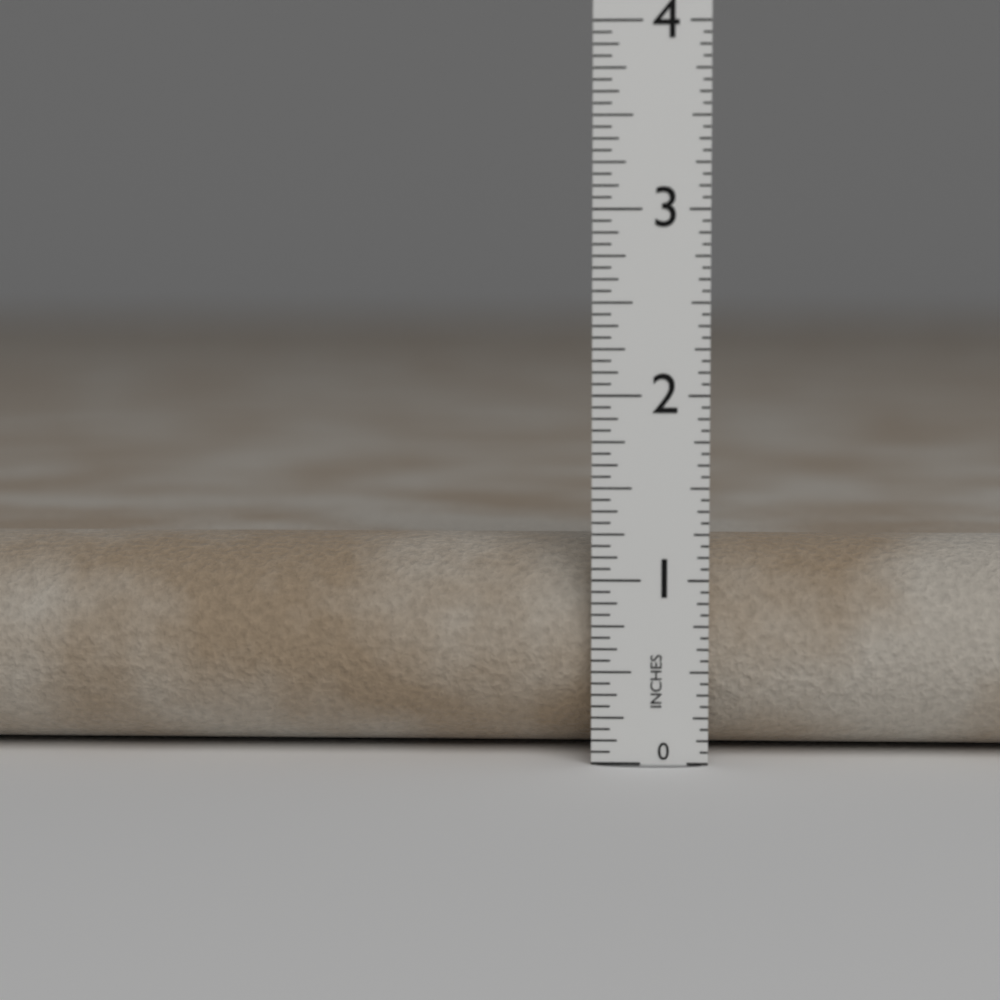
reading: 1.1875 in
